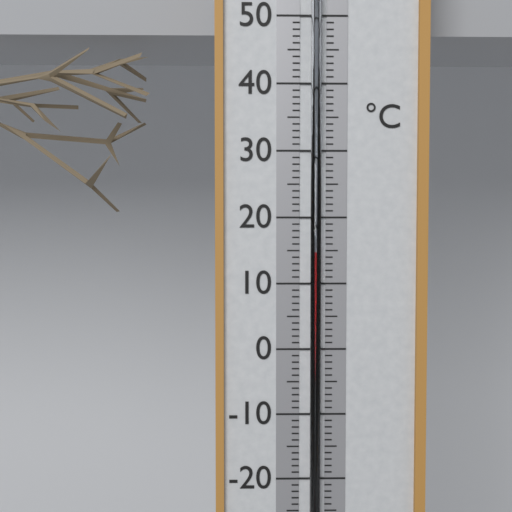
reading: 15 °C
